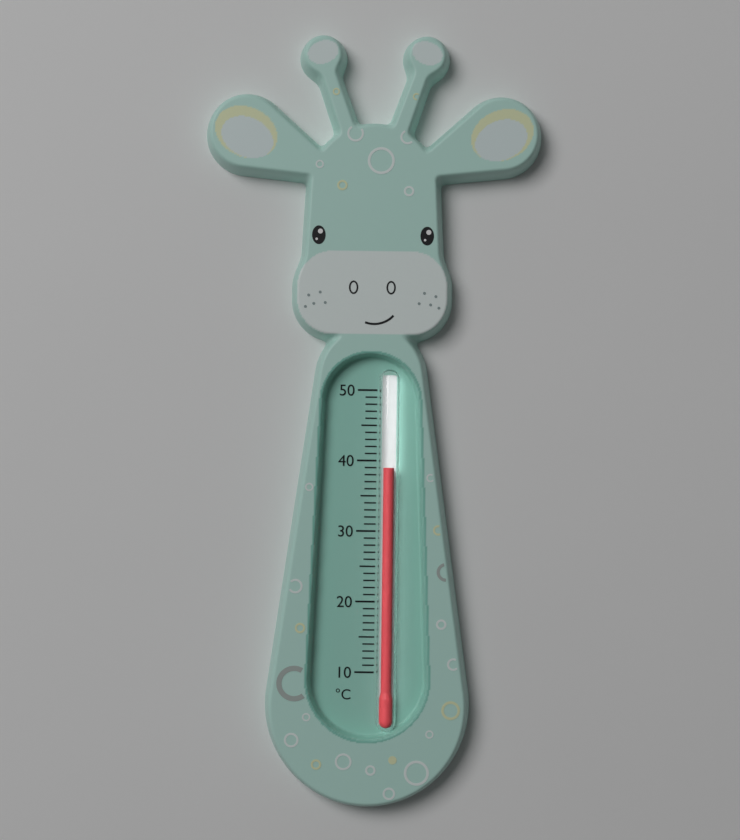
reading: 39 °C
